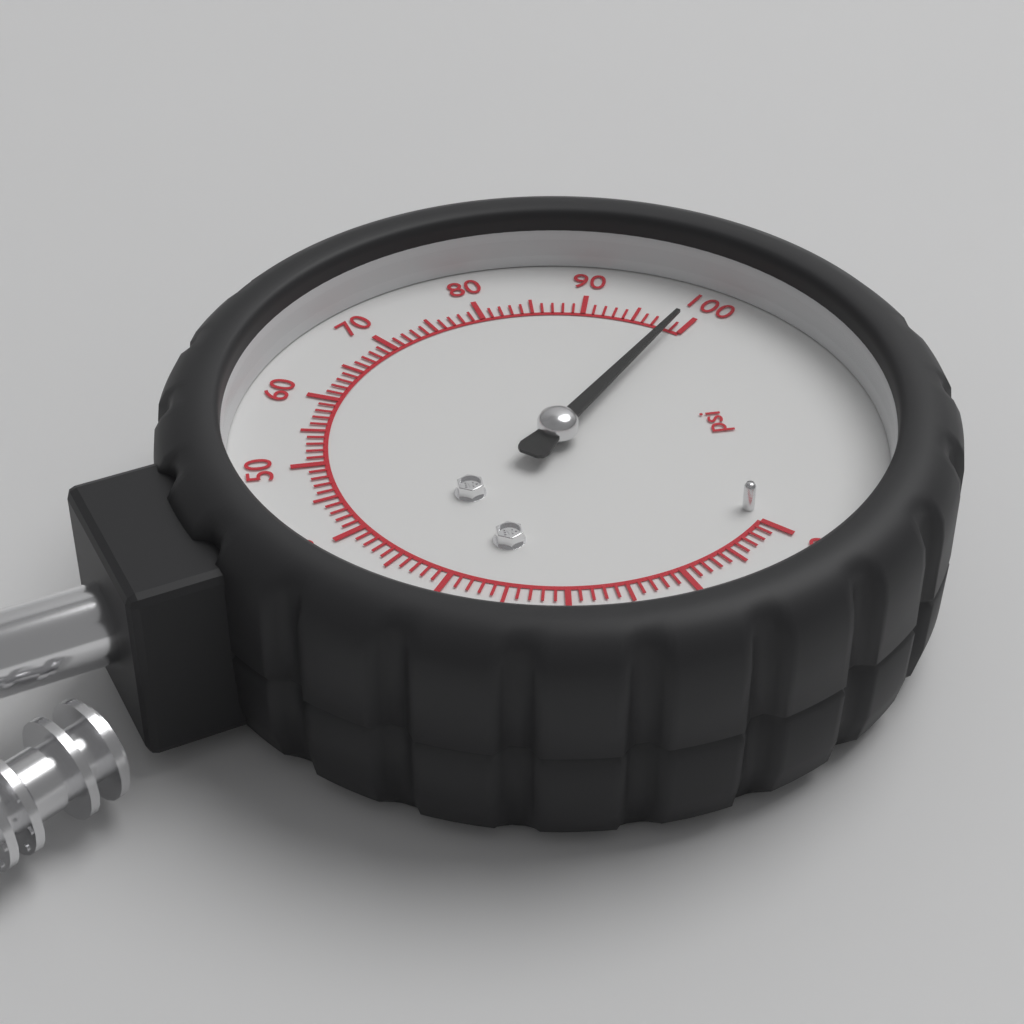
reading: 99 psi
